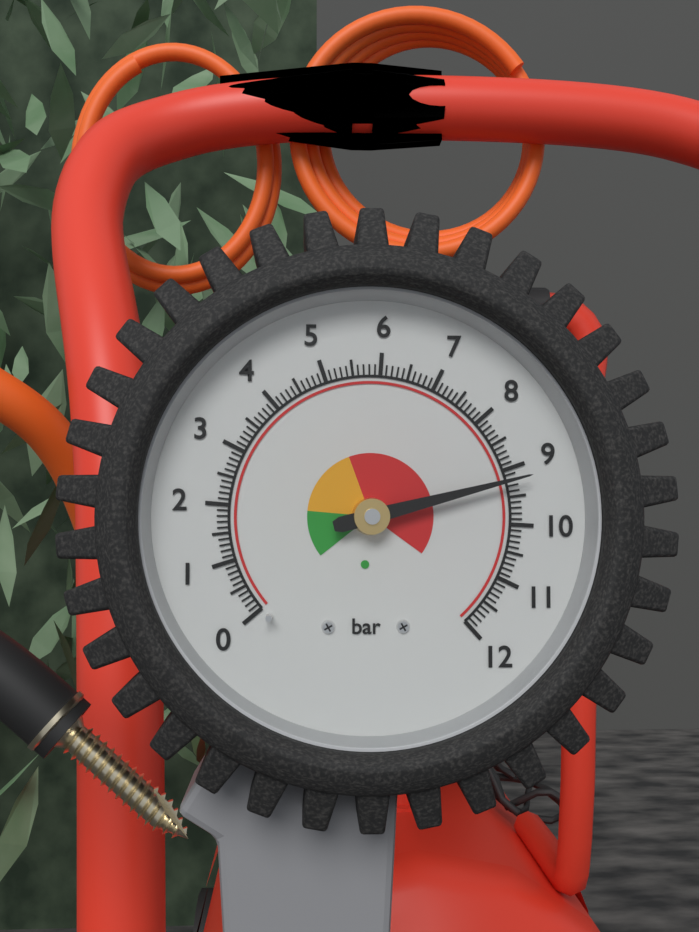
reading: 9.2 bar
